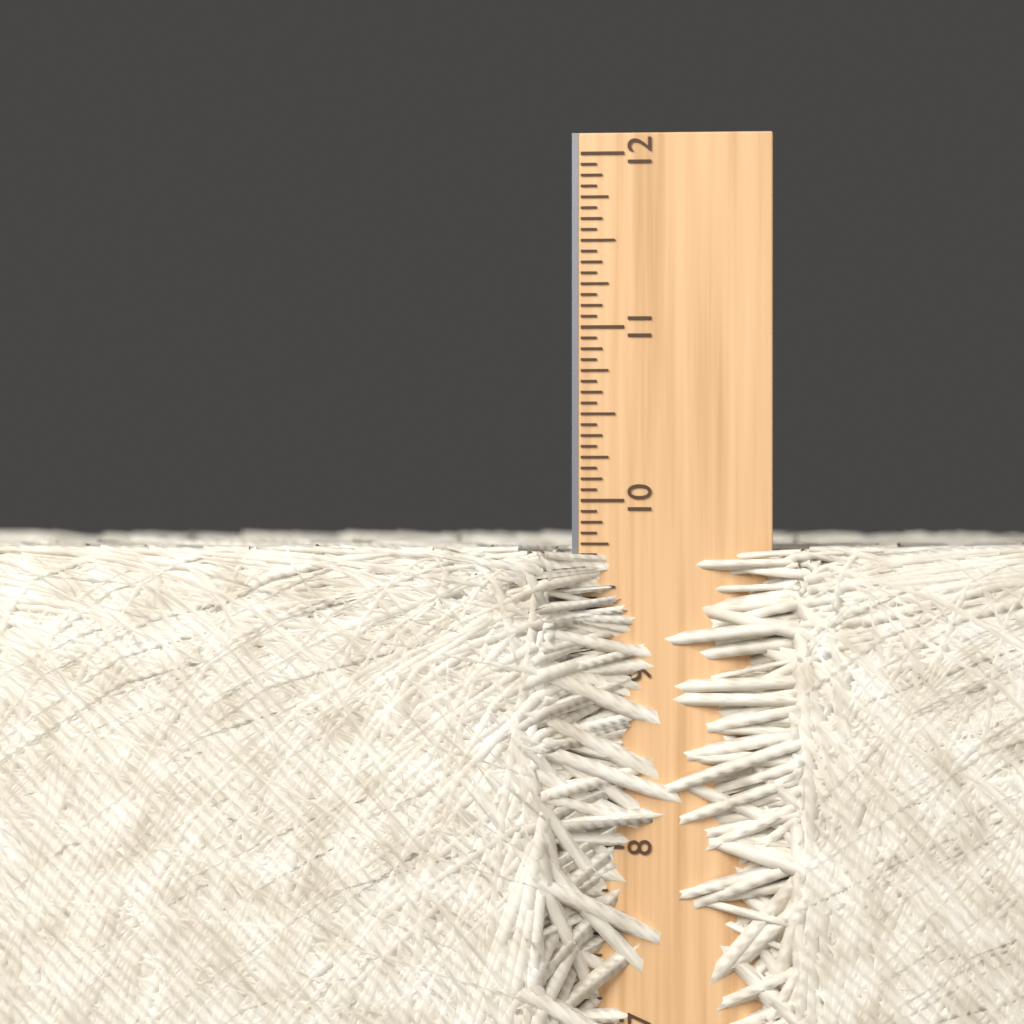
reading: 9.7500 in
